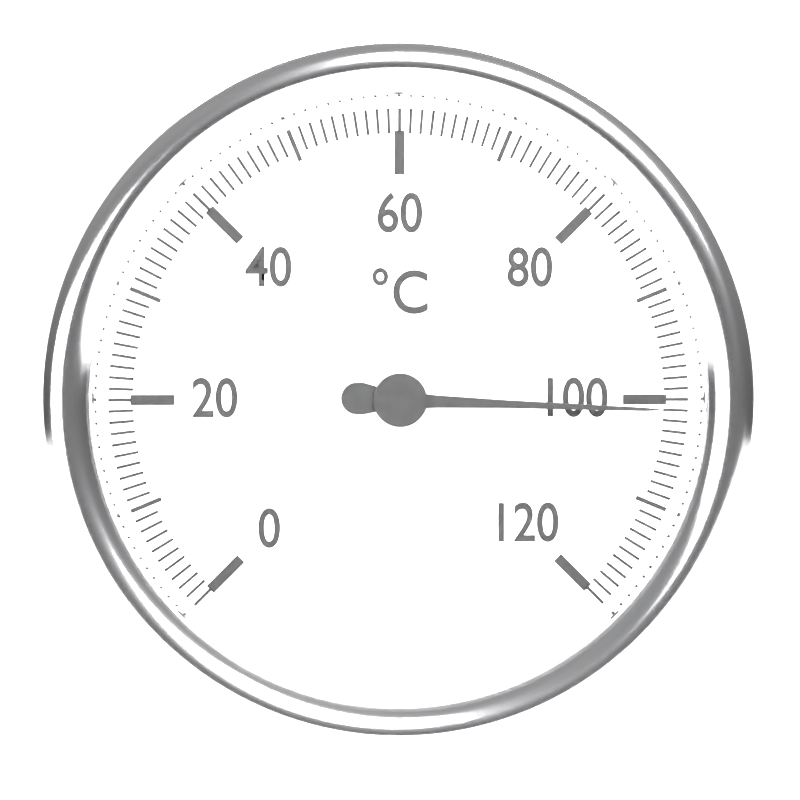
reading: 101 °C
